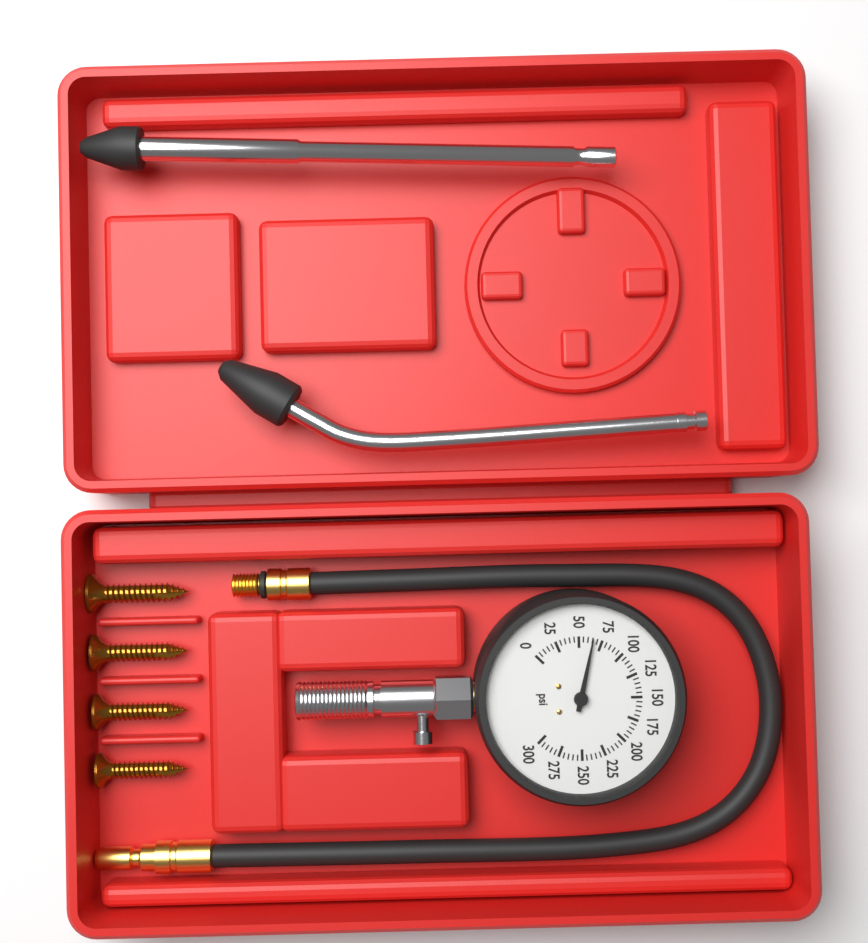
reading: 65 psi
